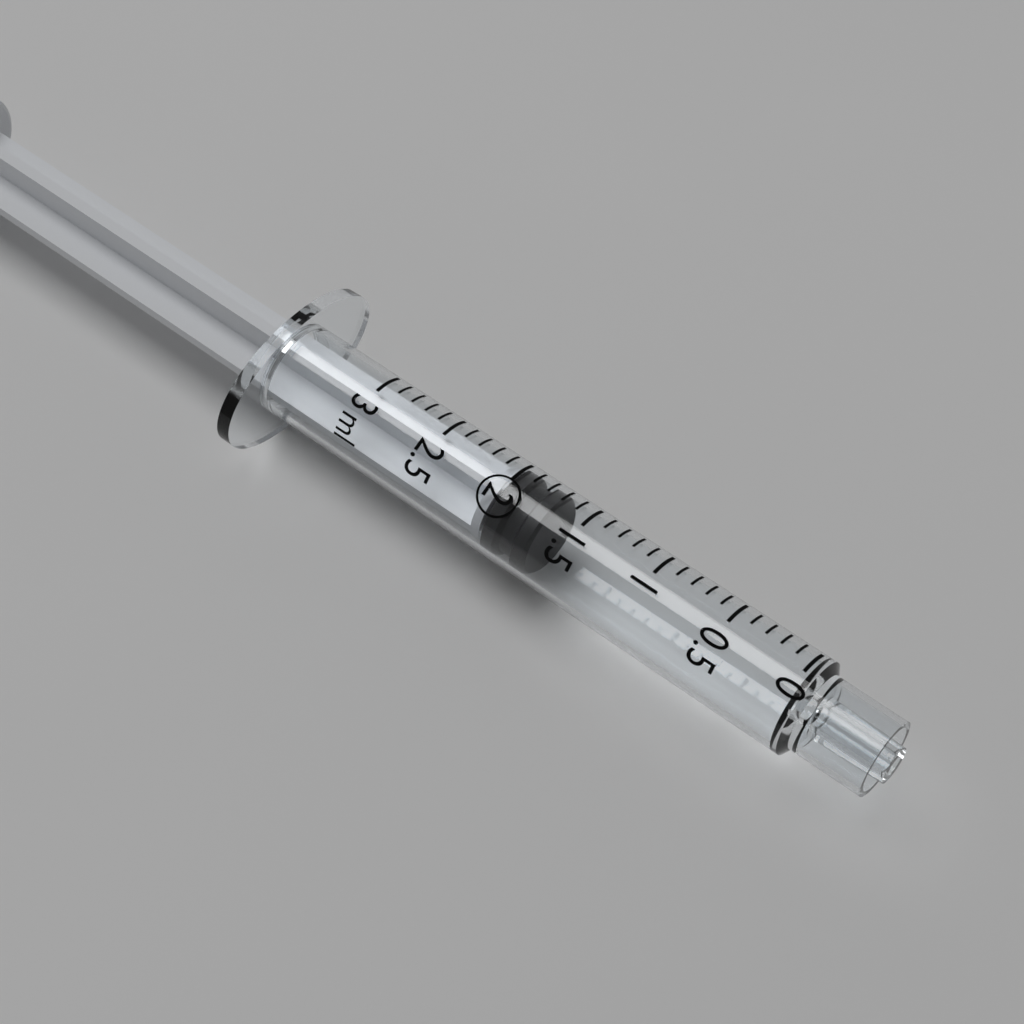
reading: 1.7 ml
